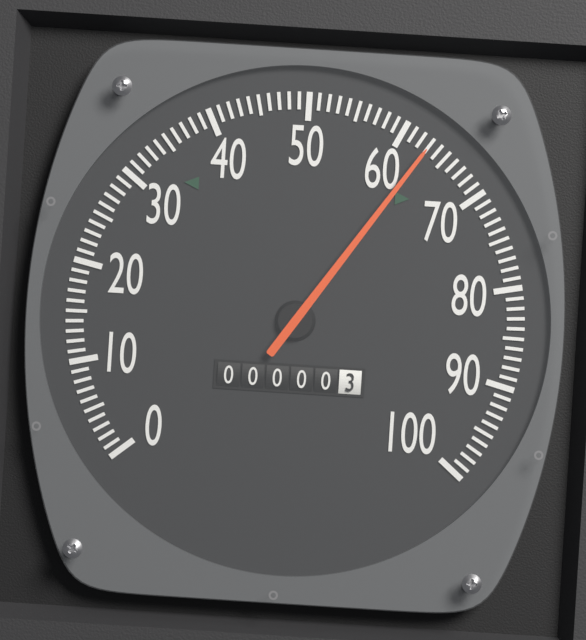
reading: 63 (no unit)
